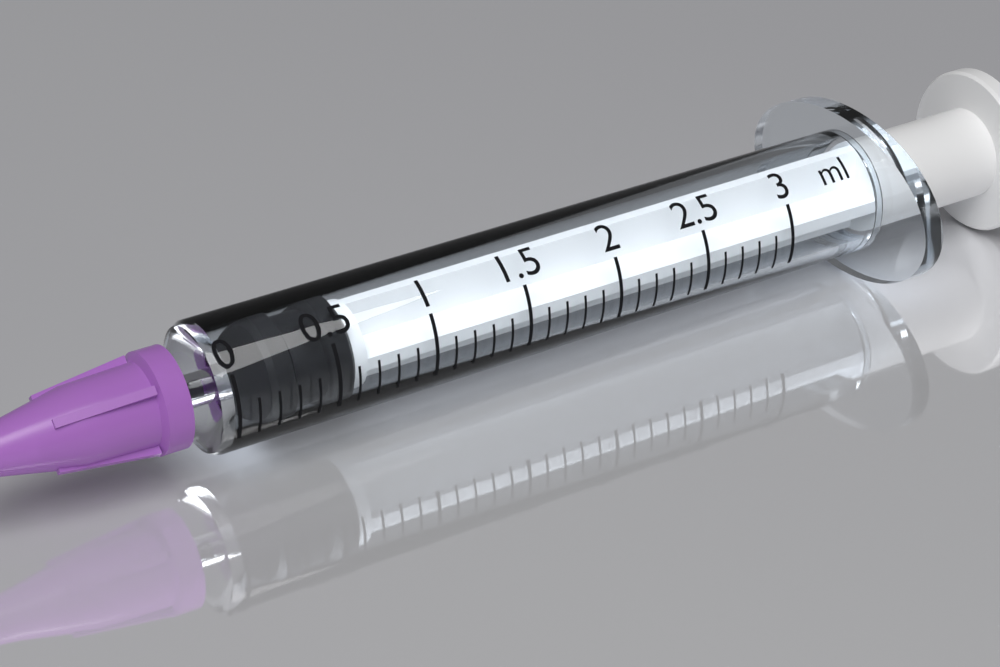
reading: 0.2 ml
